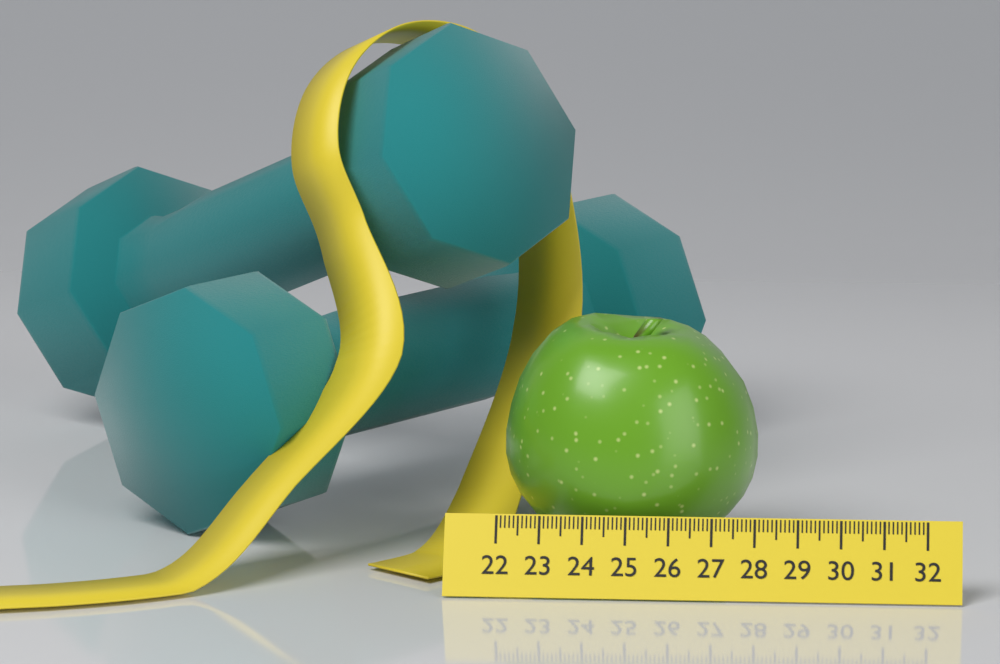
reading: 28.0 (no unit)
